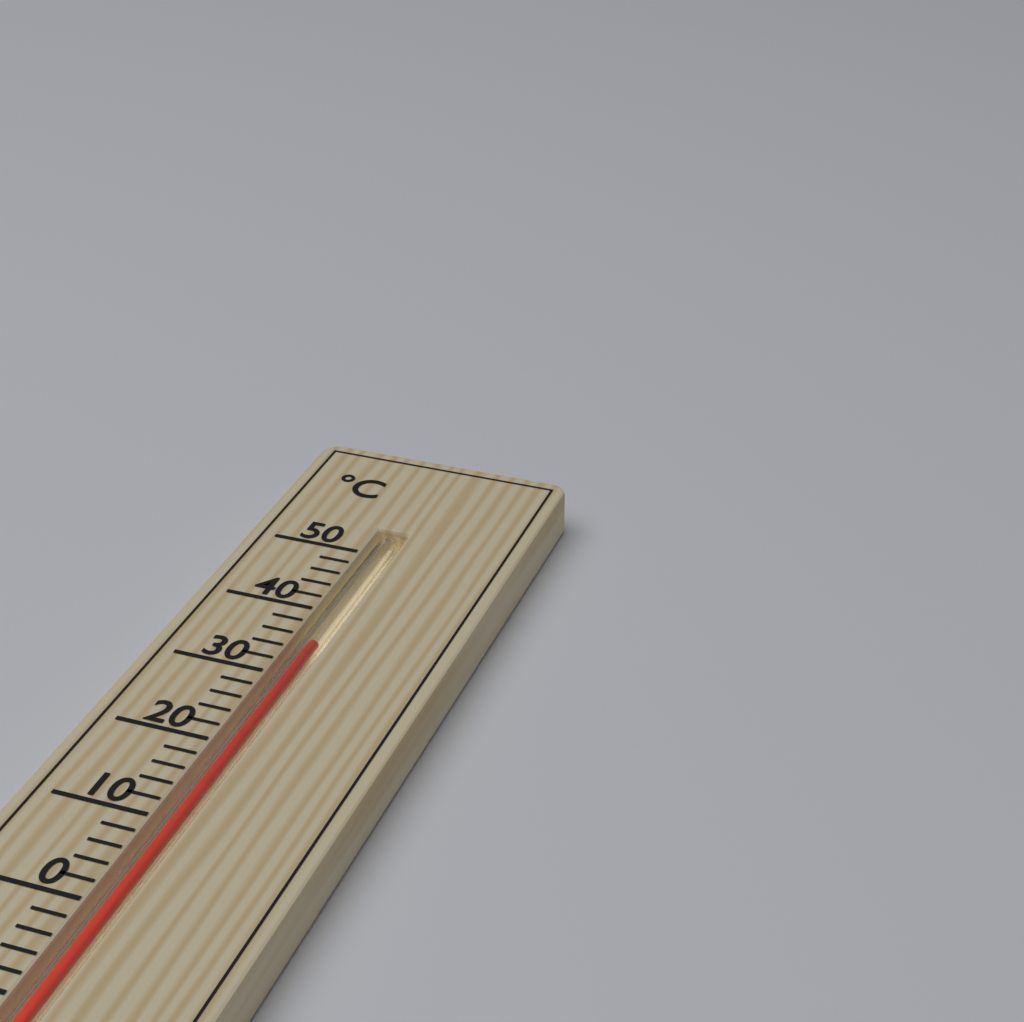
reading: 36 °C
